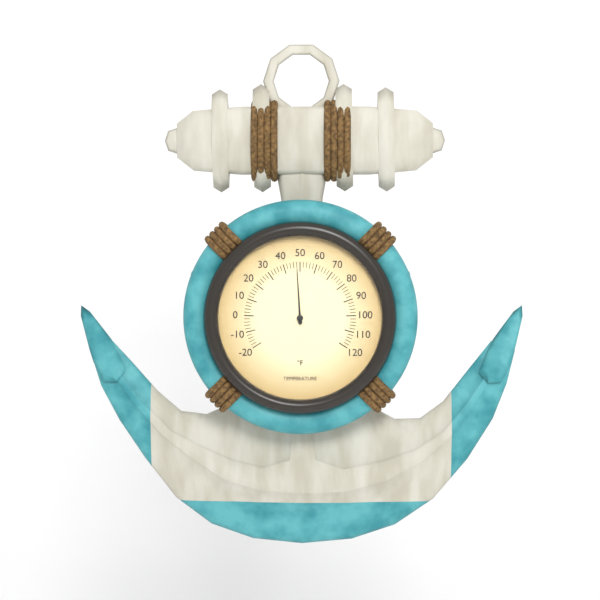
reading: 48 °F
